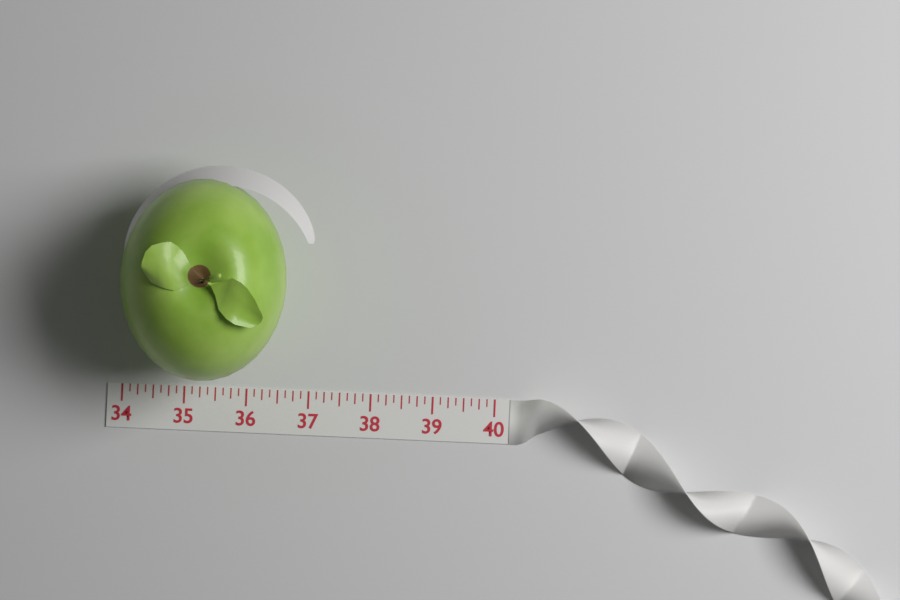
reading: 36.625 (no unit)
